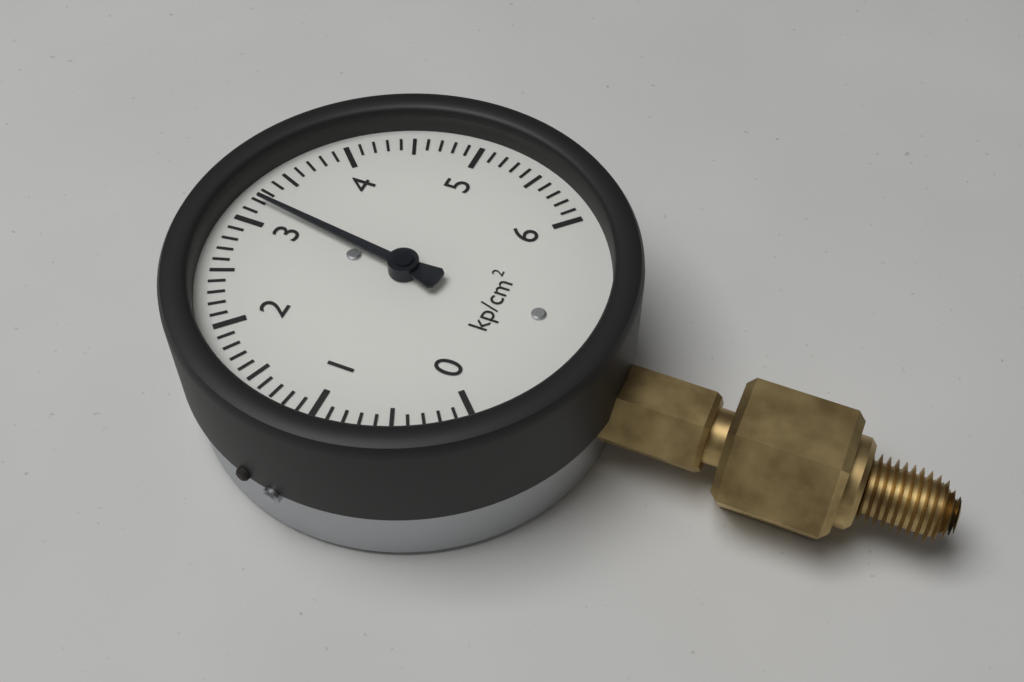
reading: 3.2 kp/cm²
